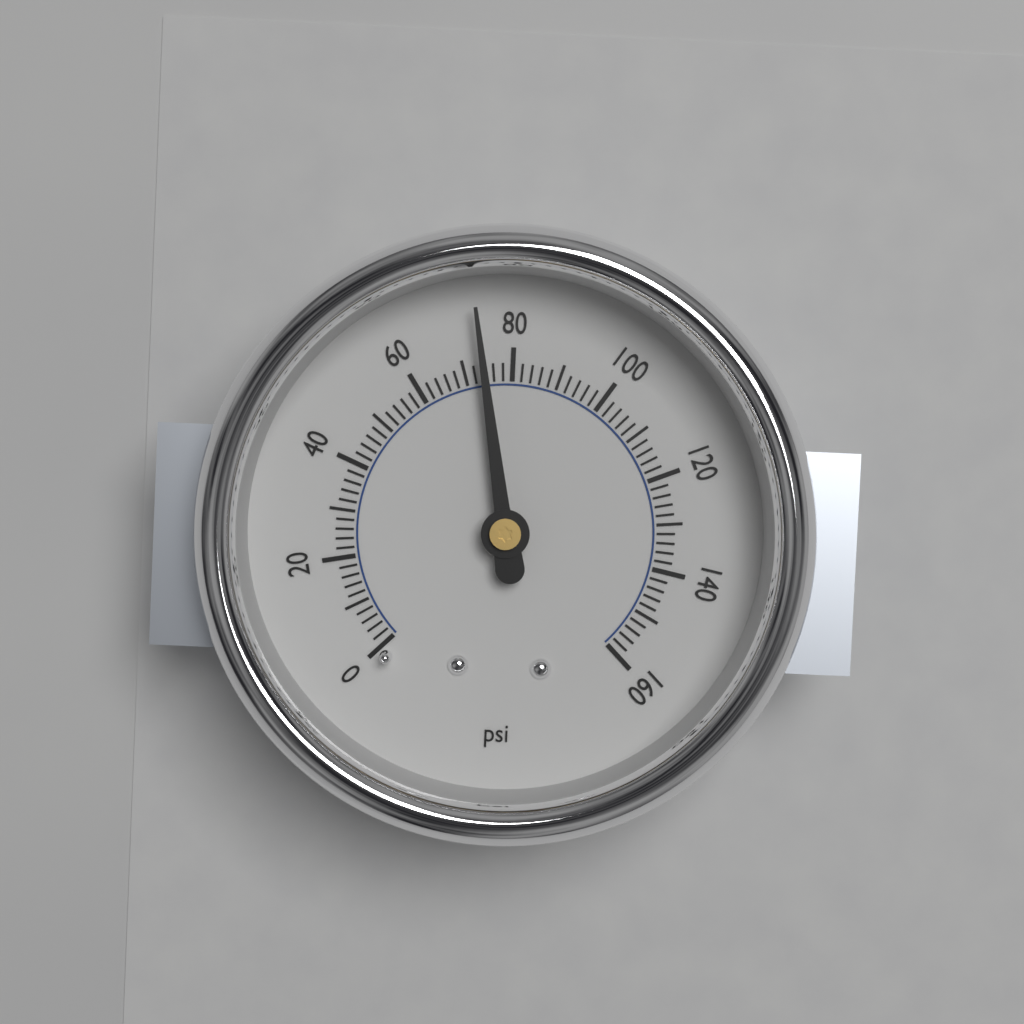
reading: 74 psi
